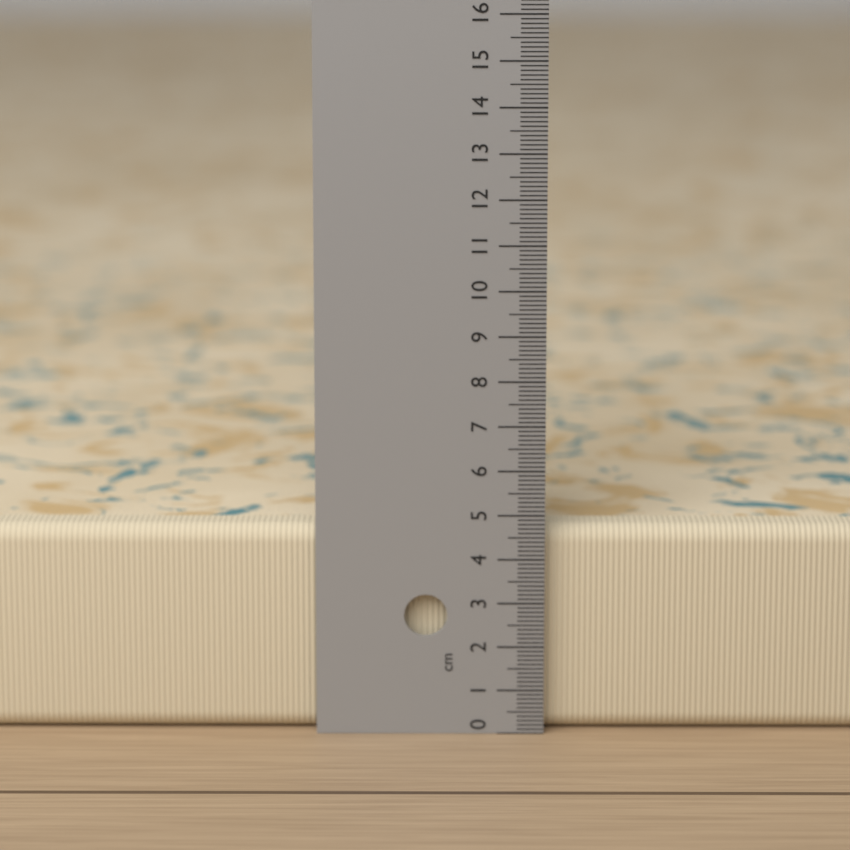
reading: 4.7 cm
